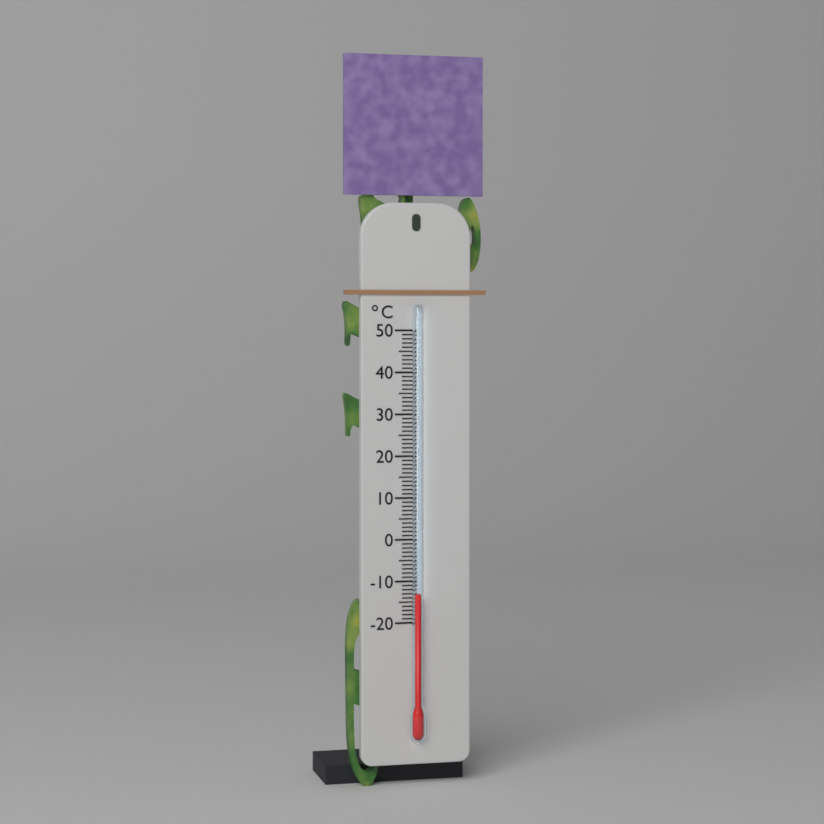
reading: -13 °C
